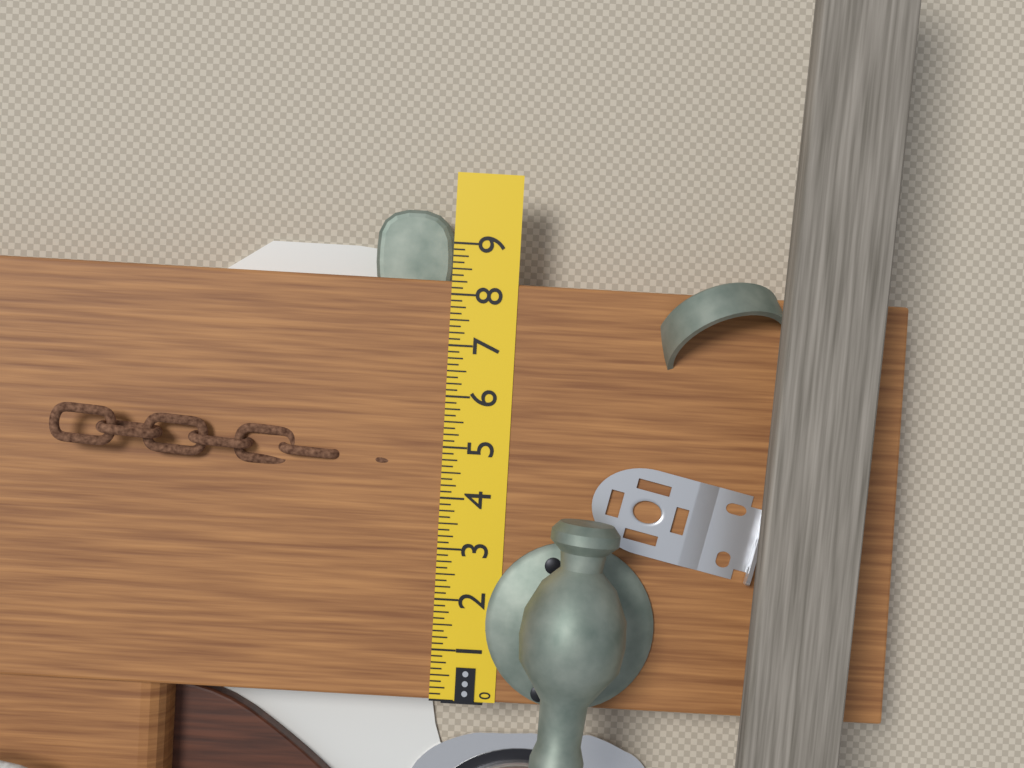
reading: 8.250 in
